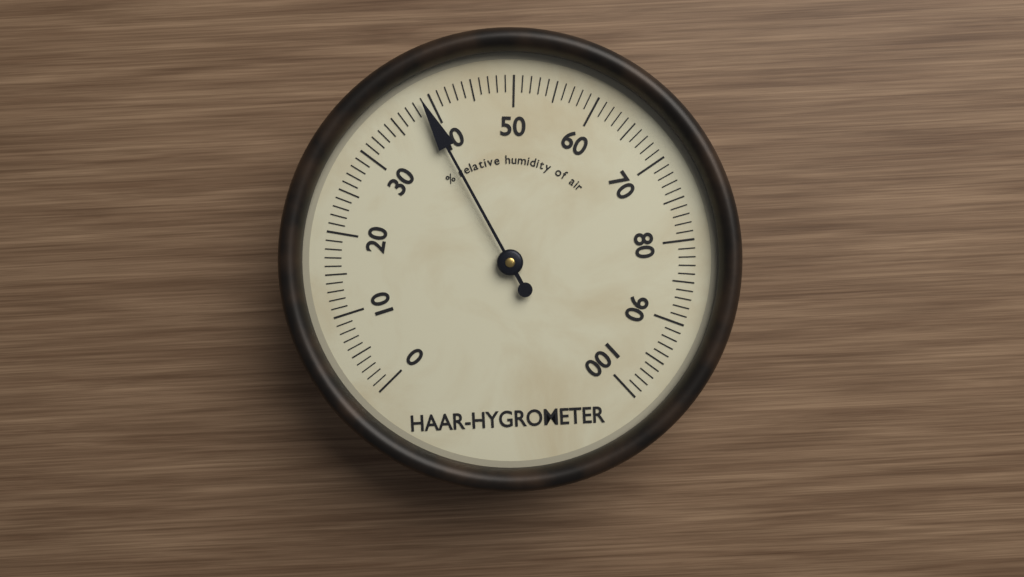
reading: 39 %
